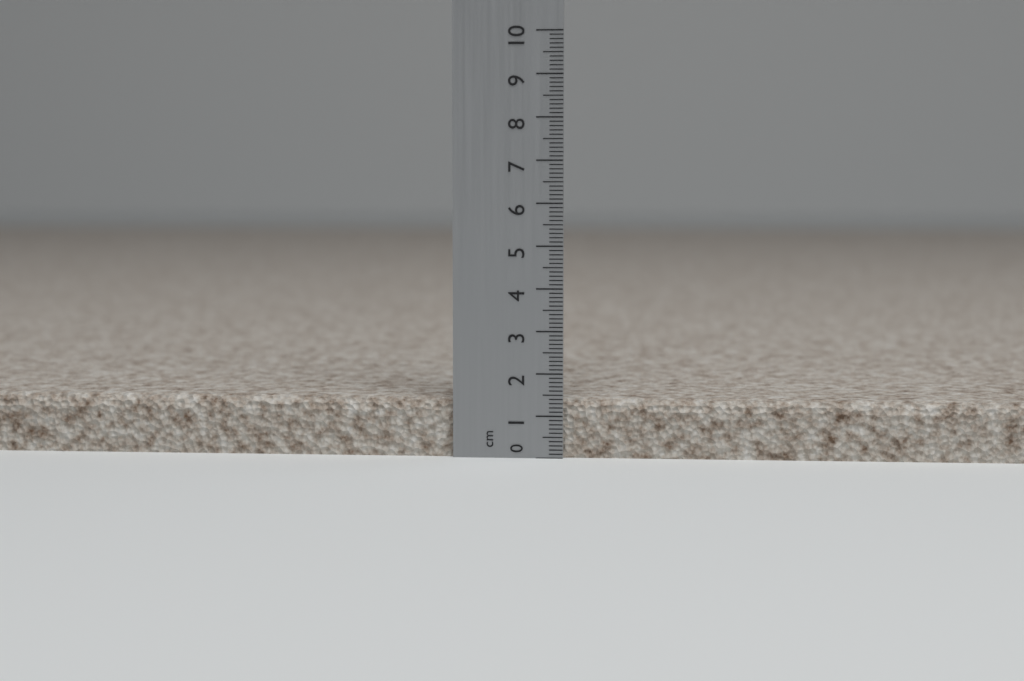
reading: 1.4 cm
